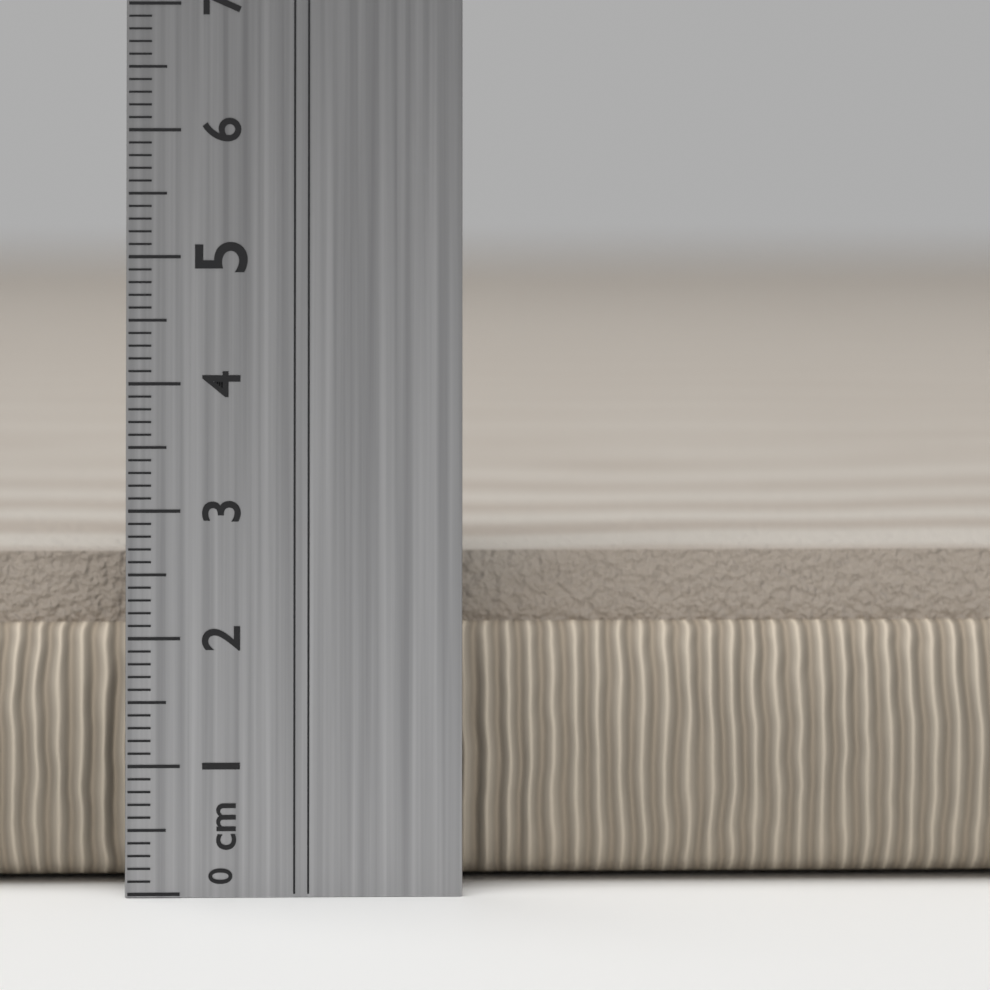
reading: 2.6 cm
